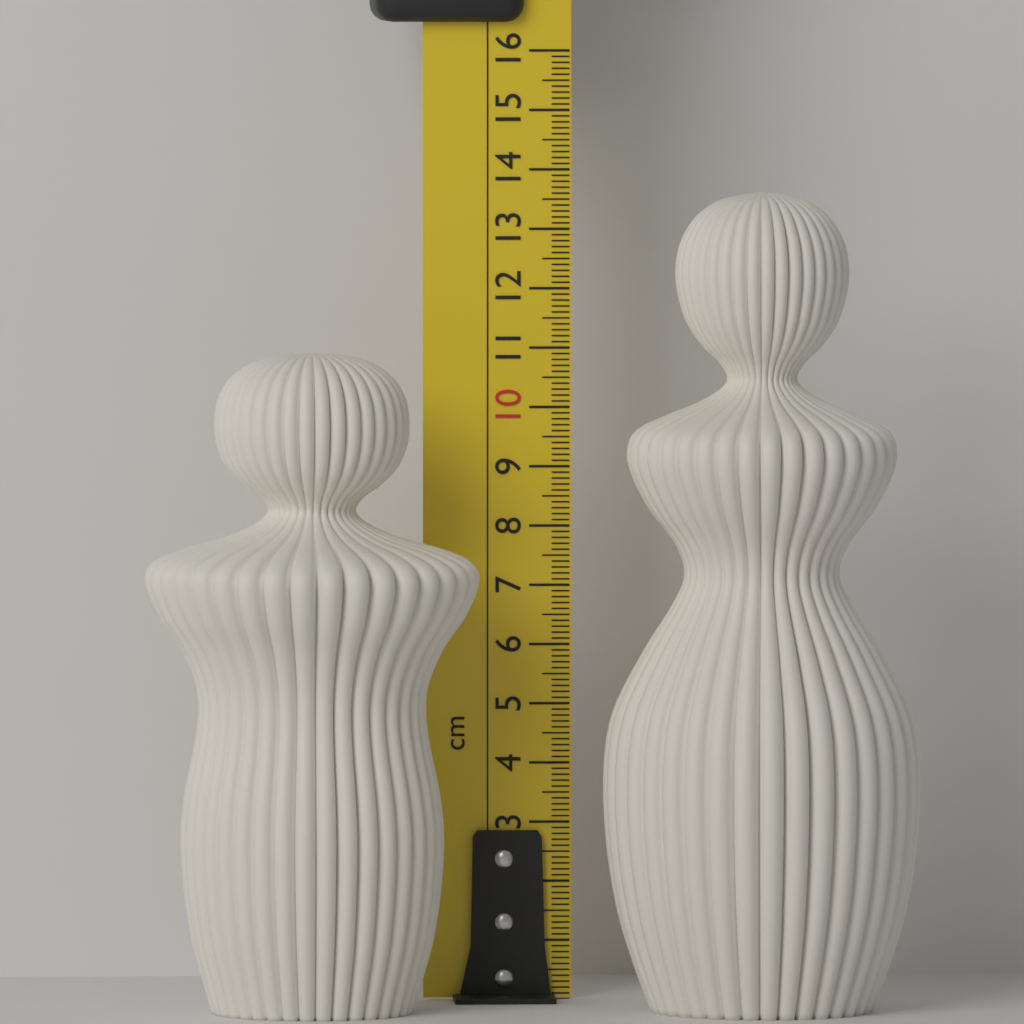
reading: 11.0 cm
